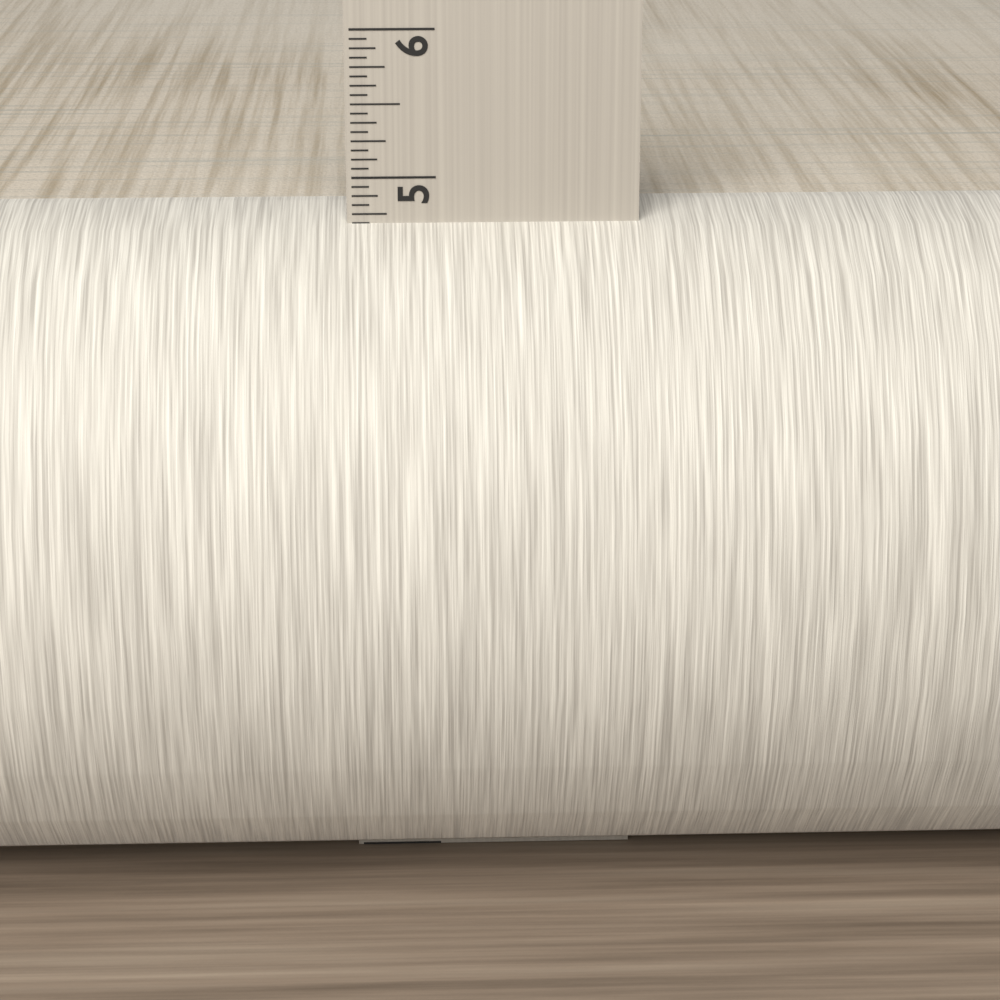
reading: 4.7500 in
